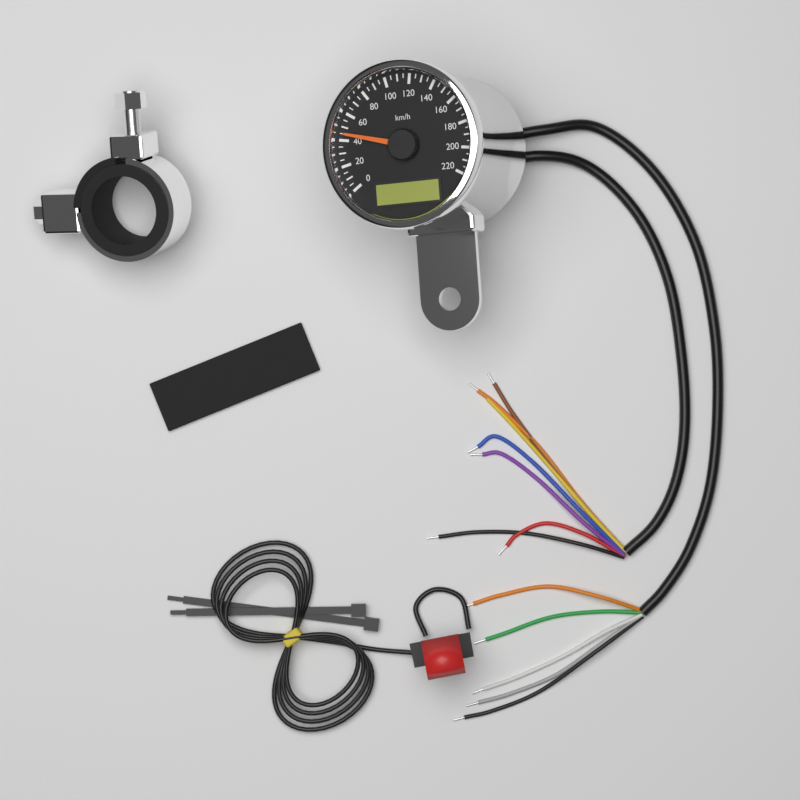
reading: 45 km/h
